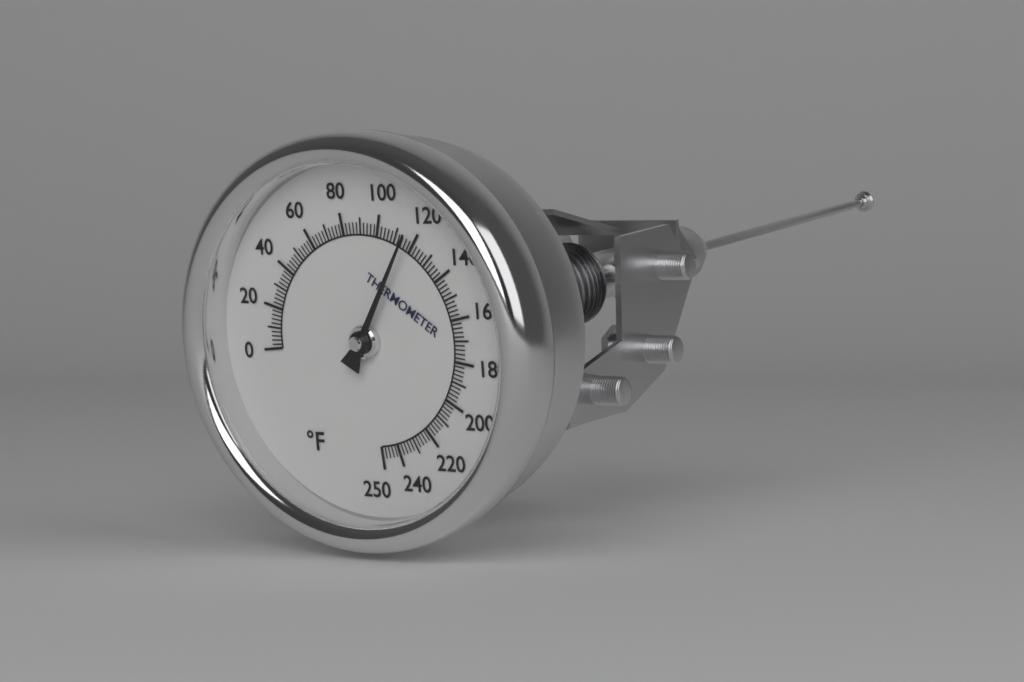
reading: 116 °F
